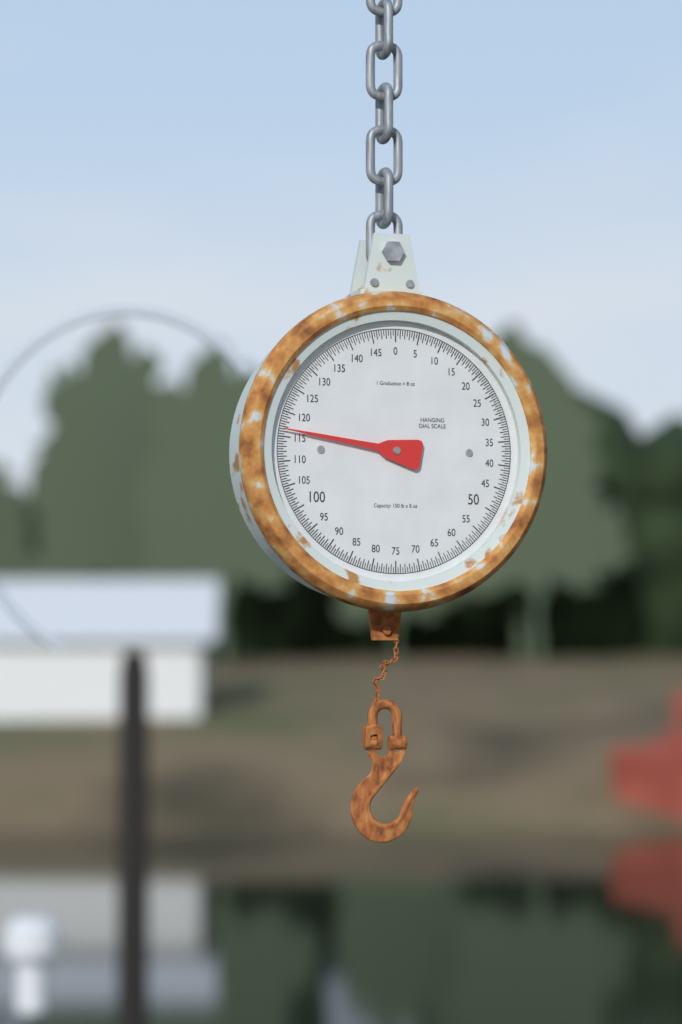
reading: 116.5 lb
